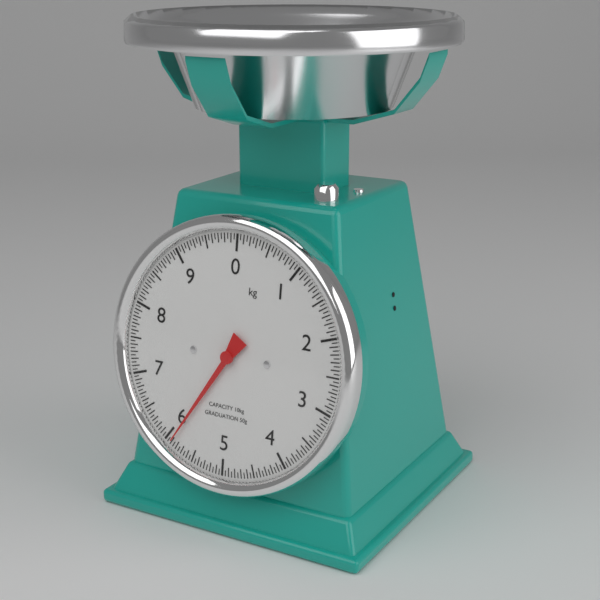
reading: 5.90 kg
